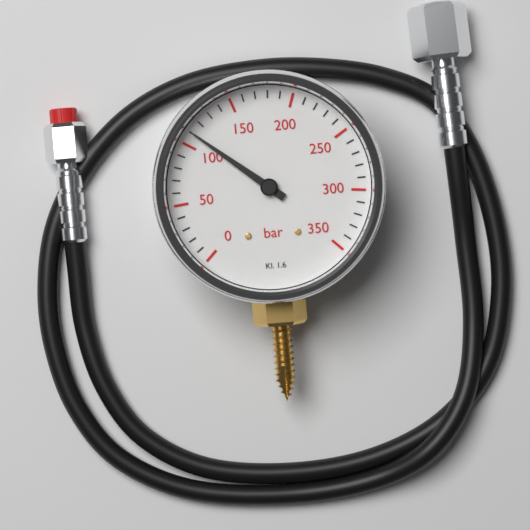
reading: 110 bar
